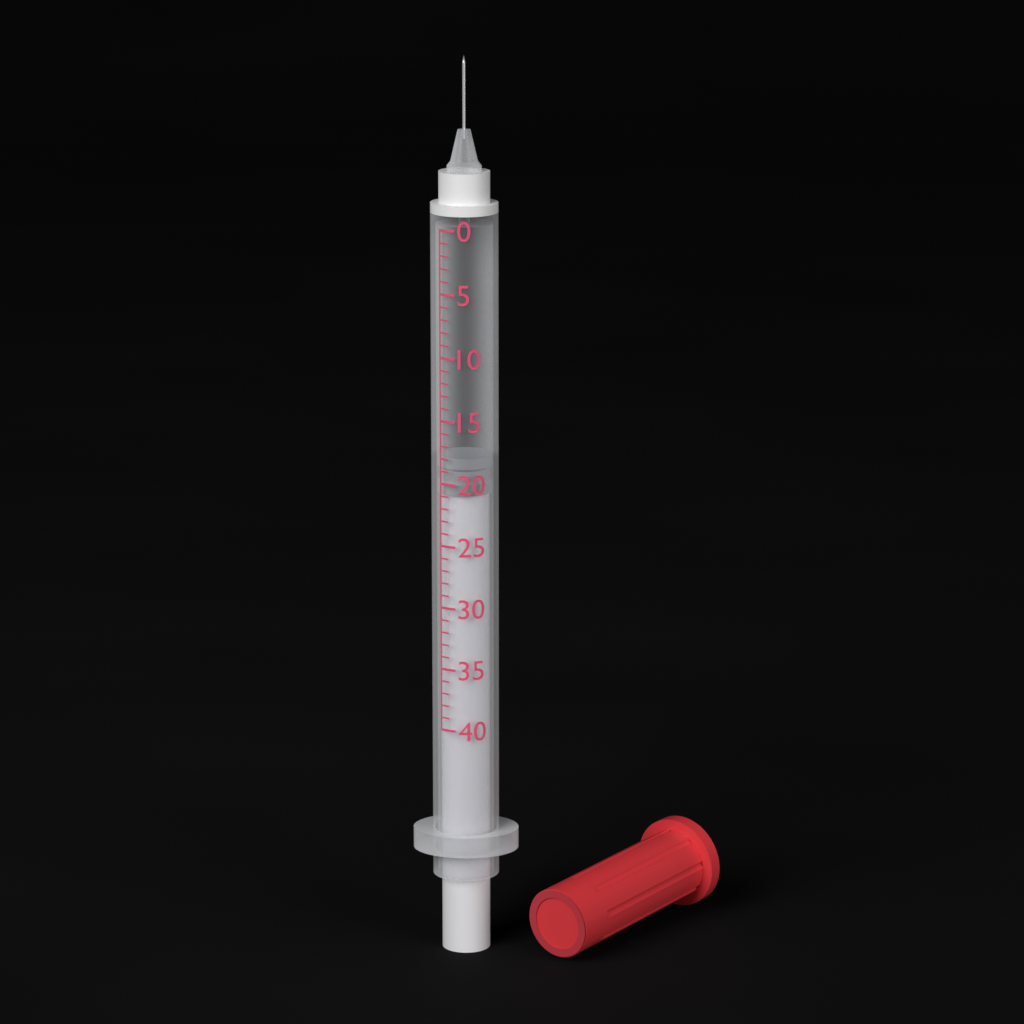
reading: 18 (no unit)
